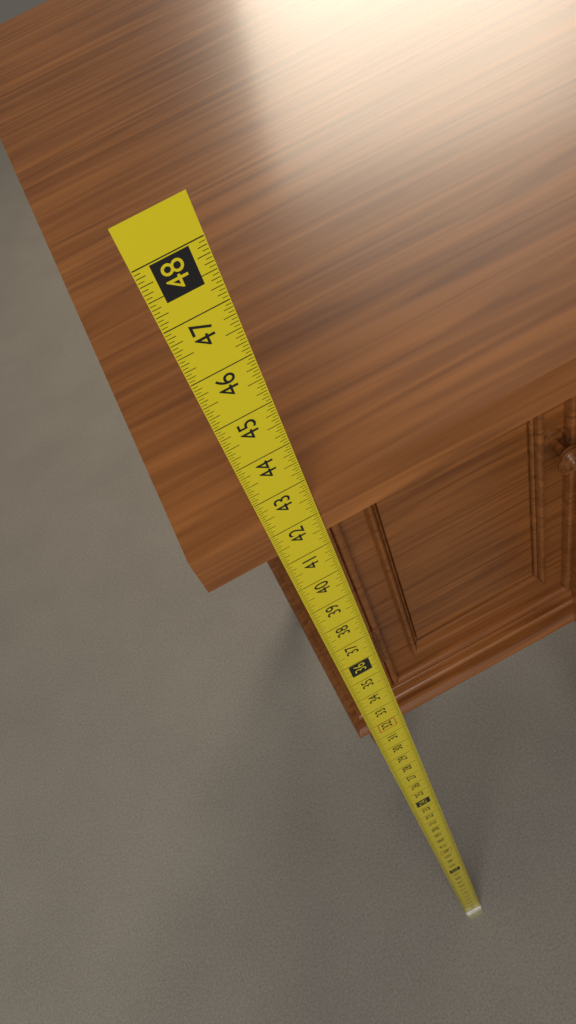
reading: 42.3750 in
